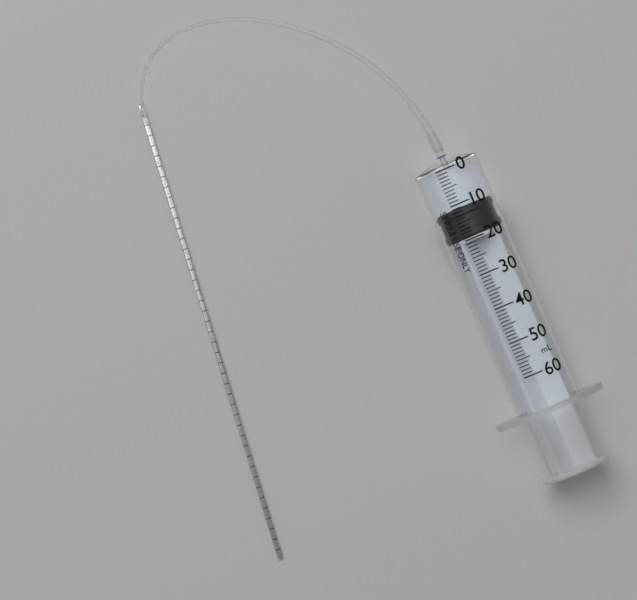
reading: 11 ml
